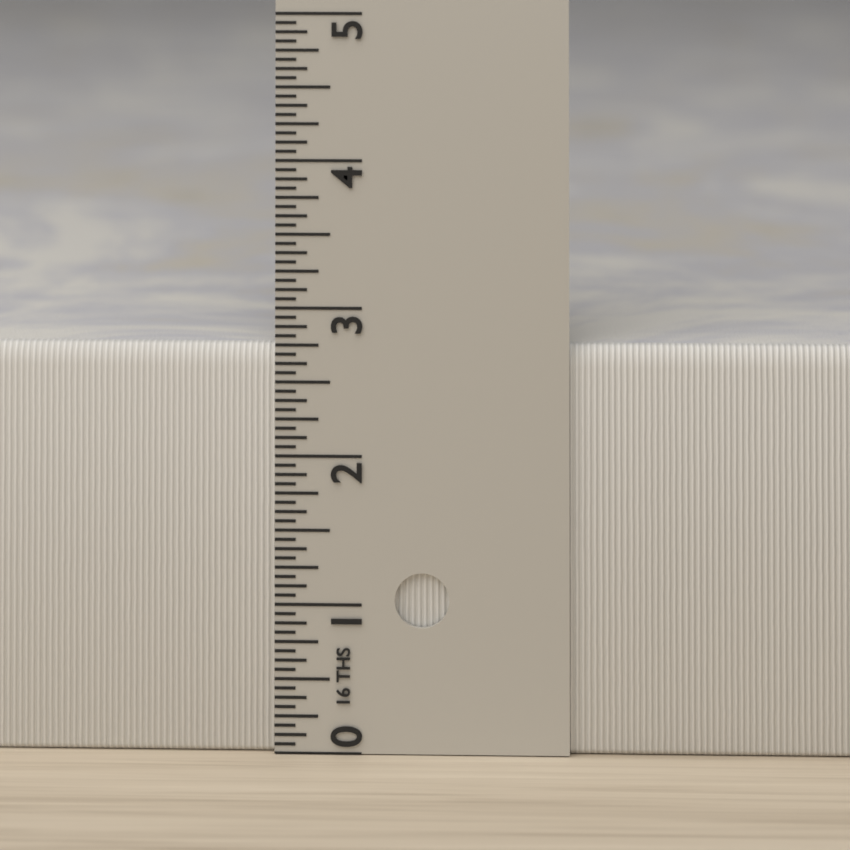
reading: 2.7500 in
